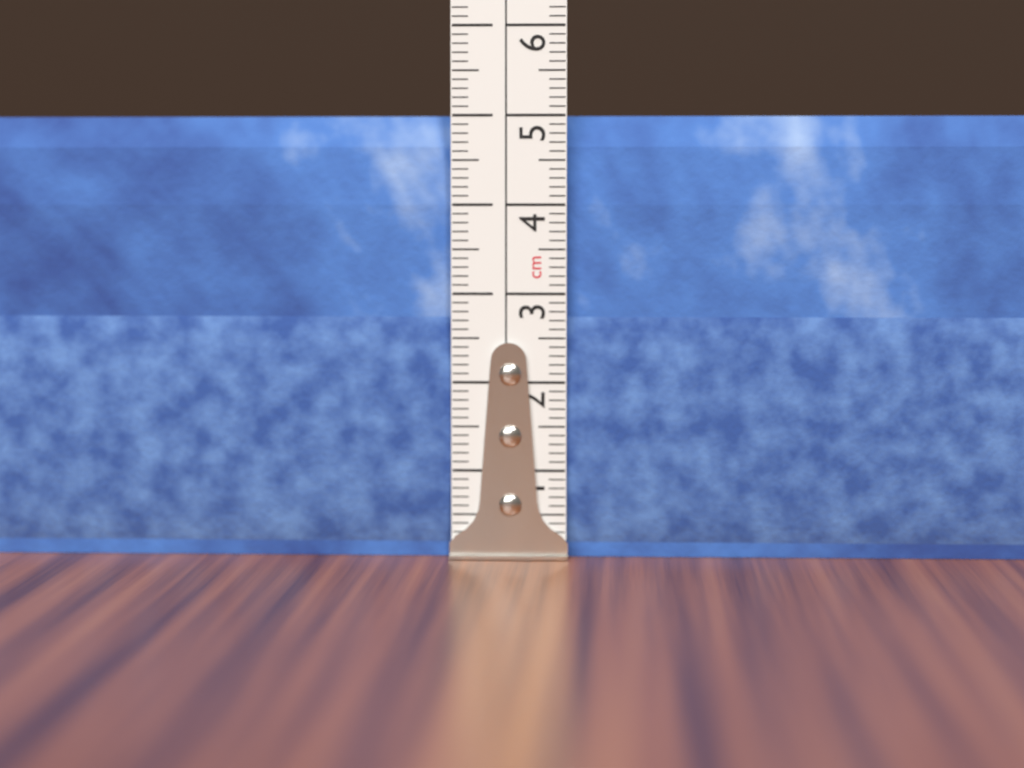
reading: 5.0 cm
